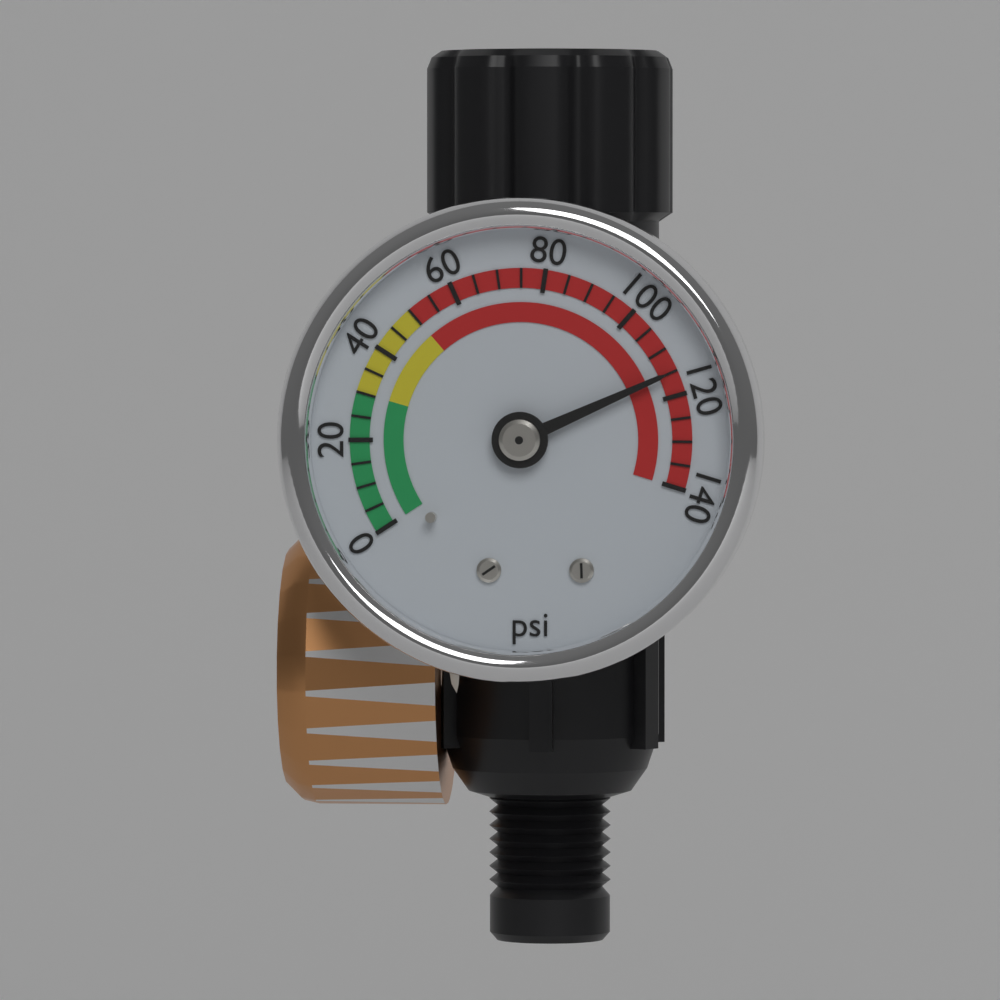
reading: 115 psi
